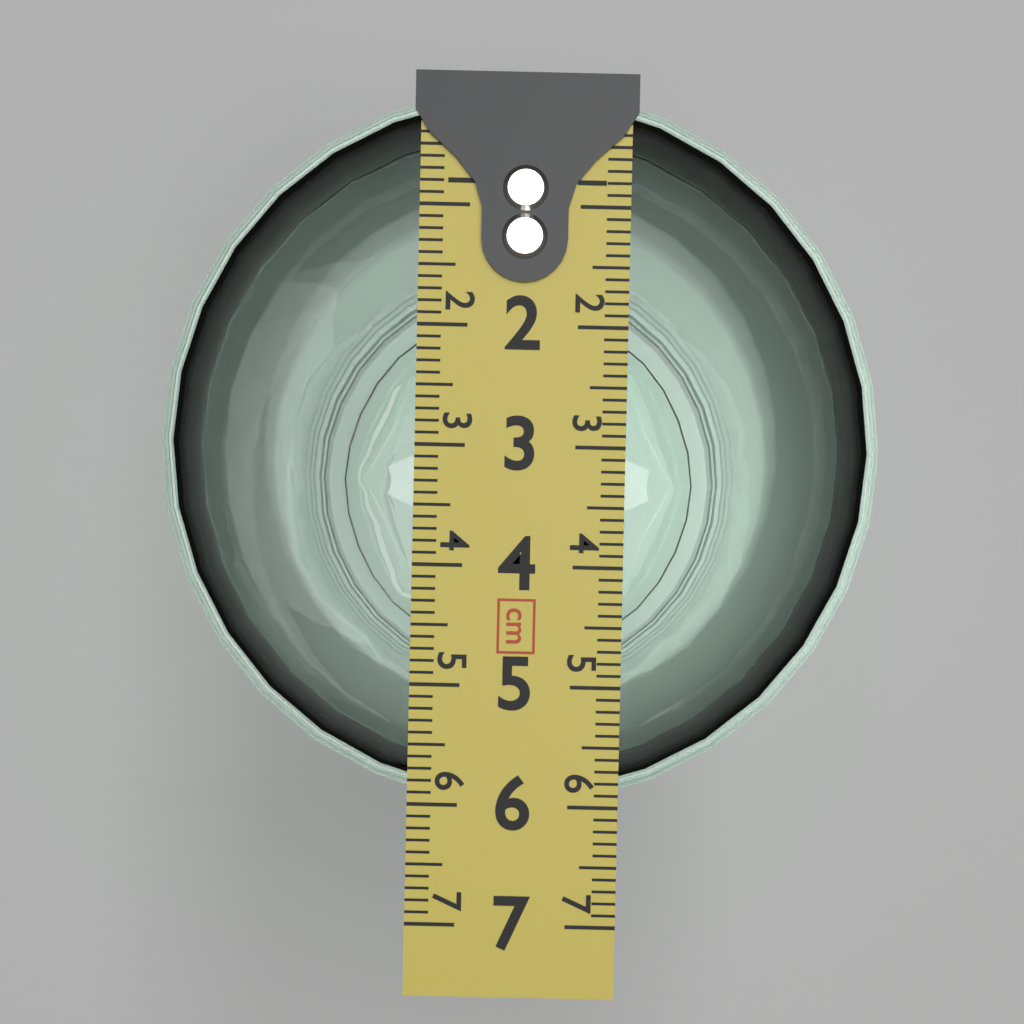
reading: 6.0 cm
